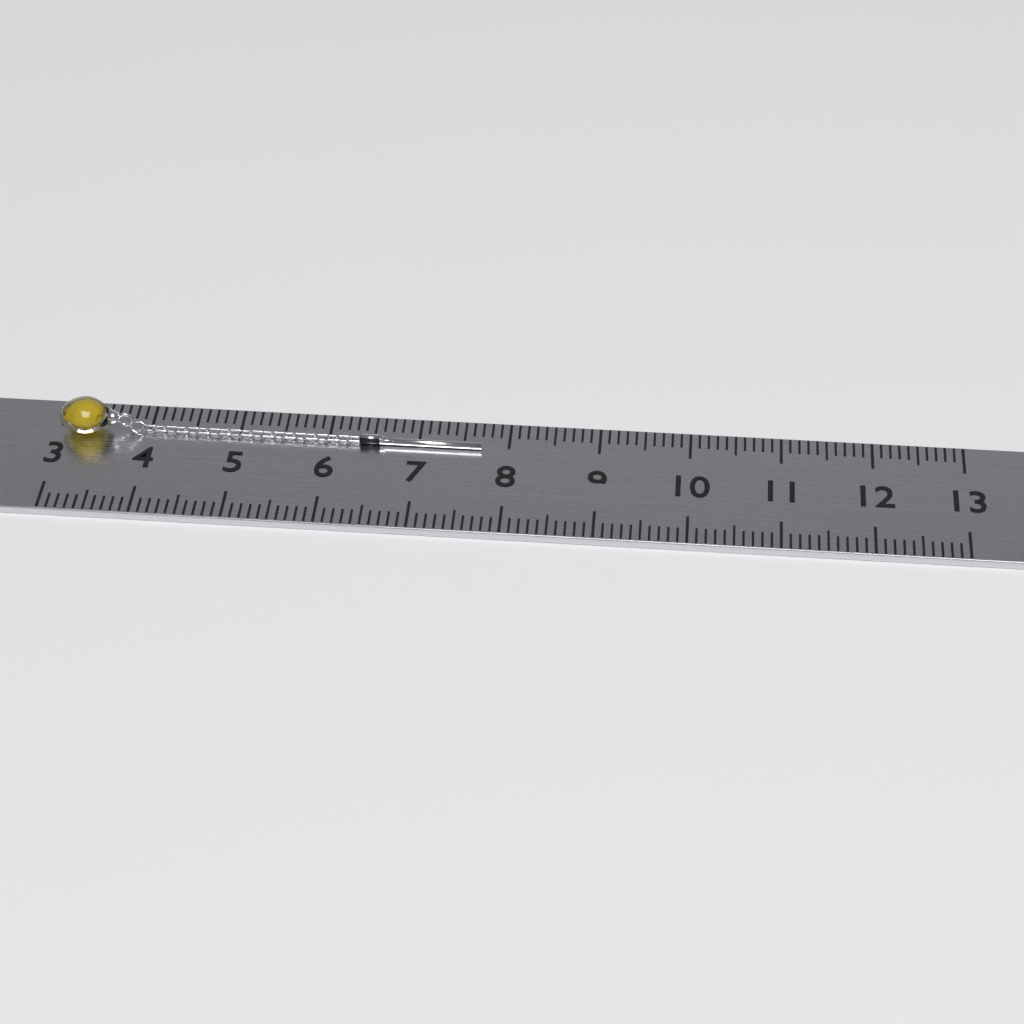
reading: 7.7 (no unit)
